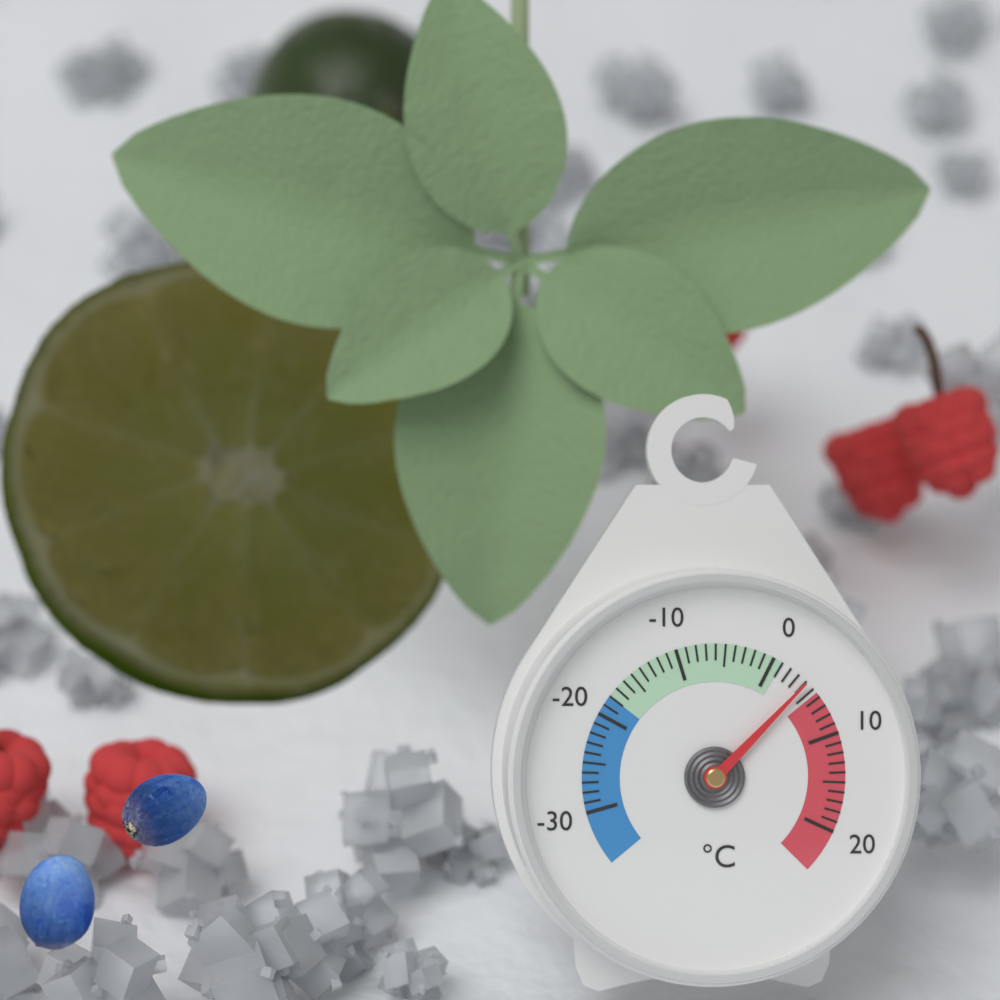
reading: 4 °C
